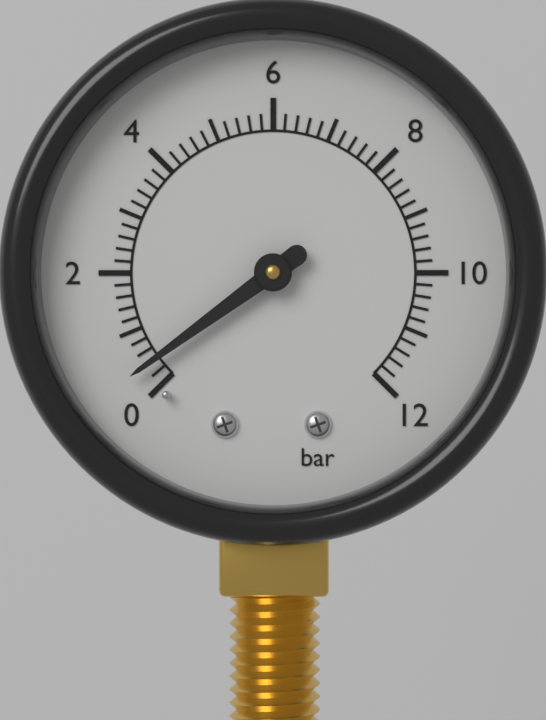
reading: 0.4 bar
